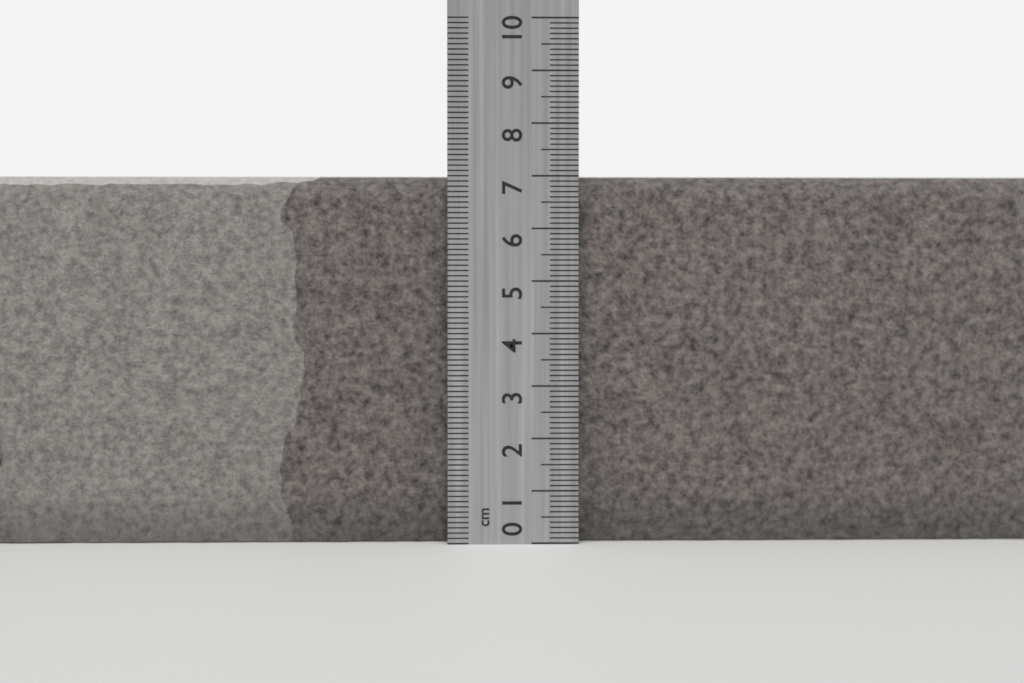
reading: 7.0 cm
